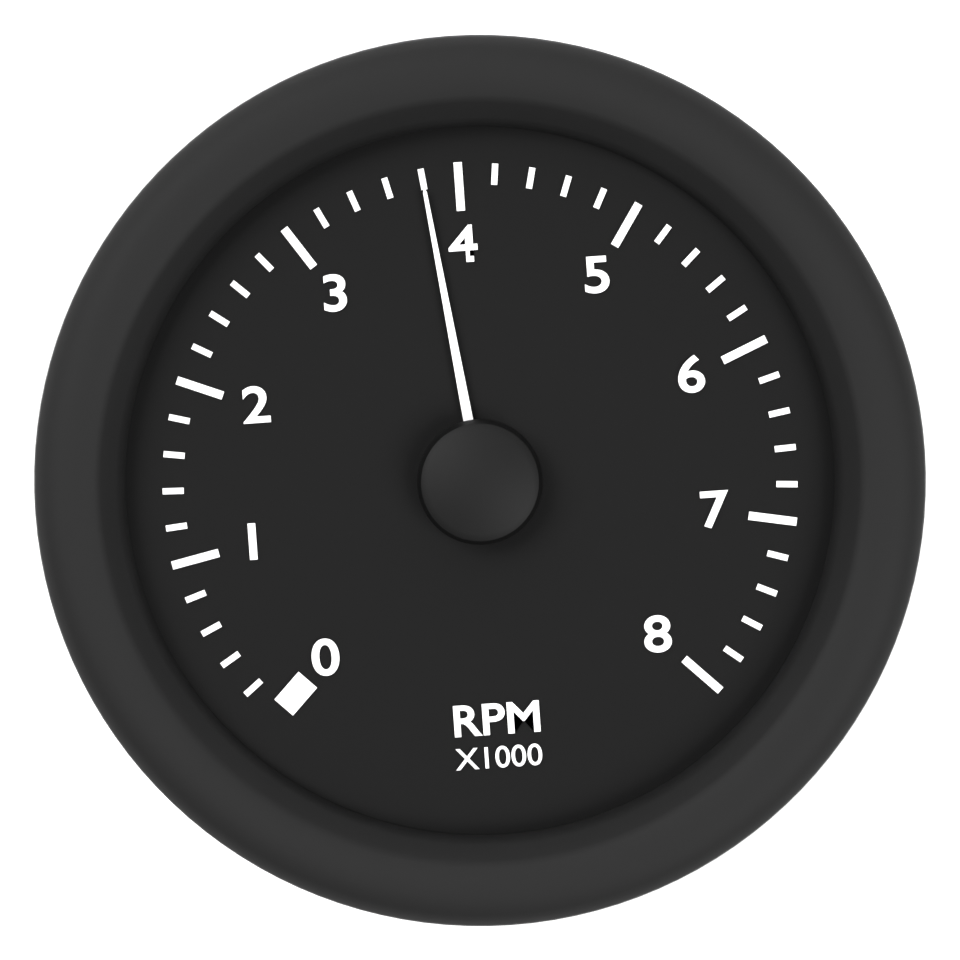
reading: 3.8 RPM x1000
